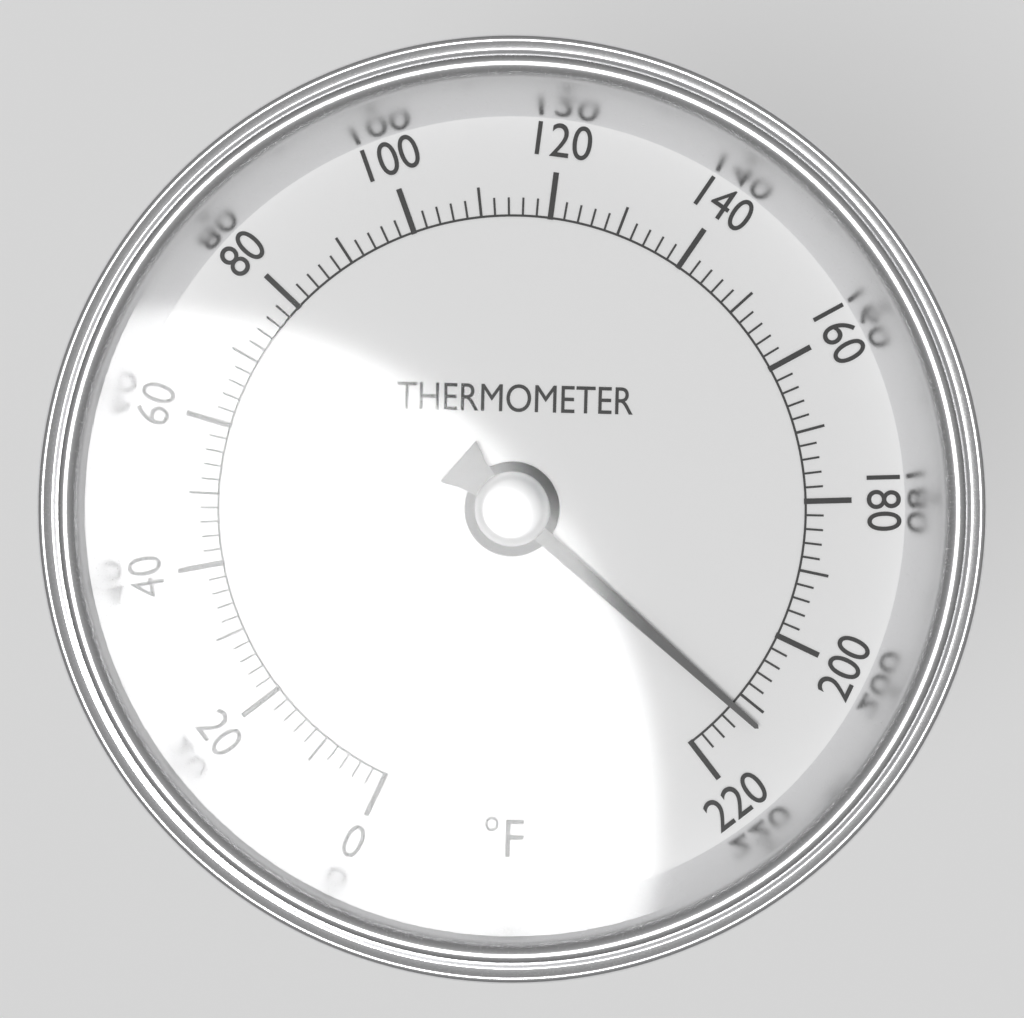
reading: 212 °F
